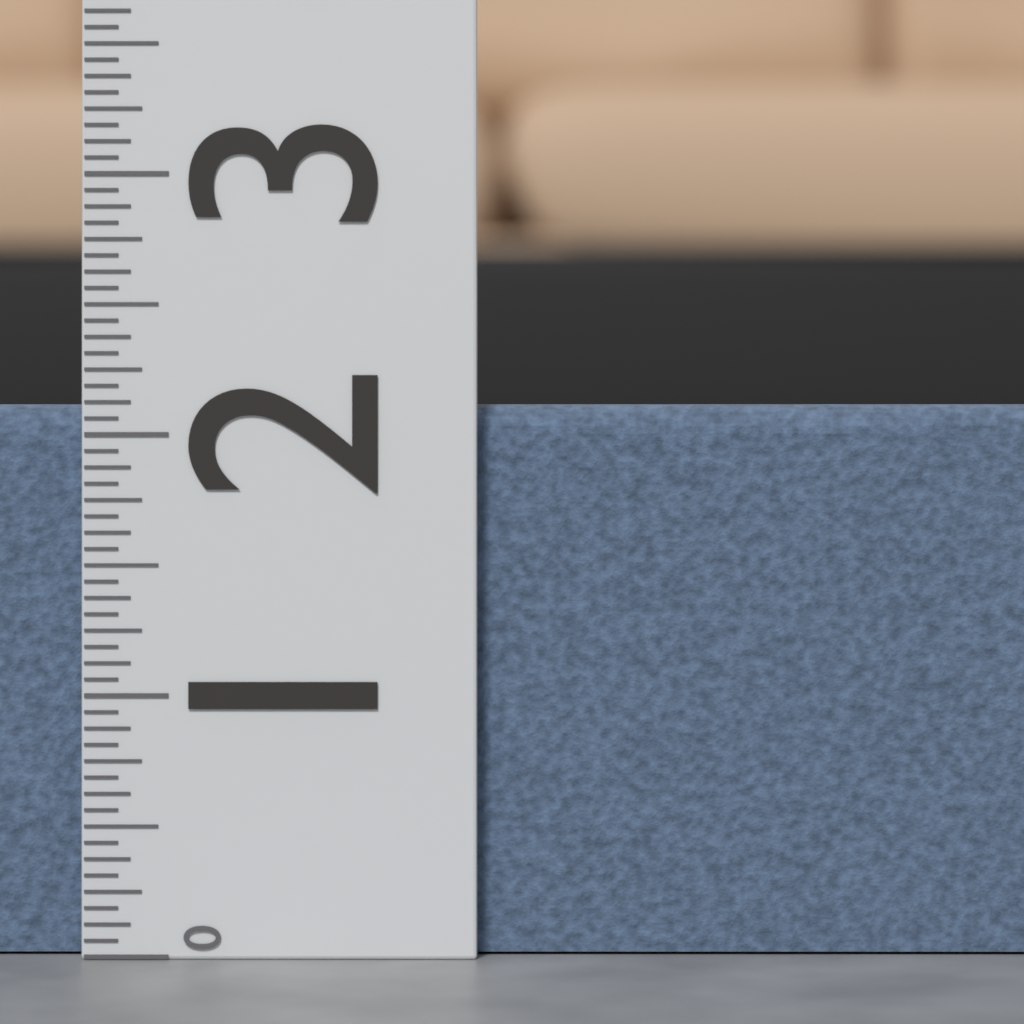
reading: 2.1250 (no unit)
